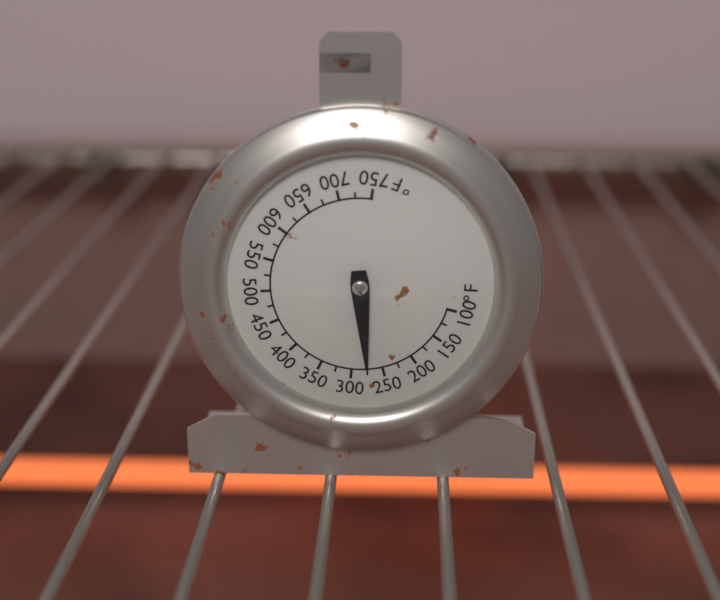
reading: 275 °F
